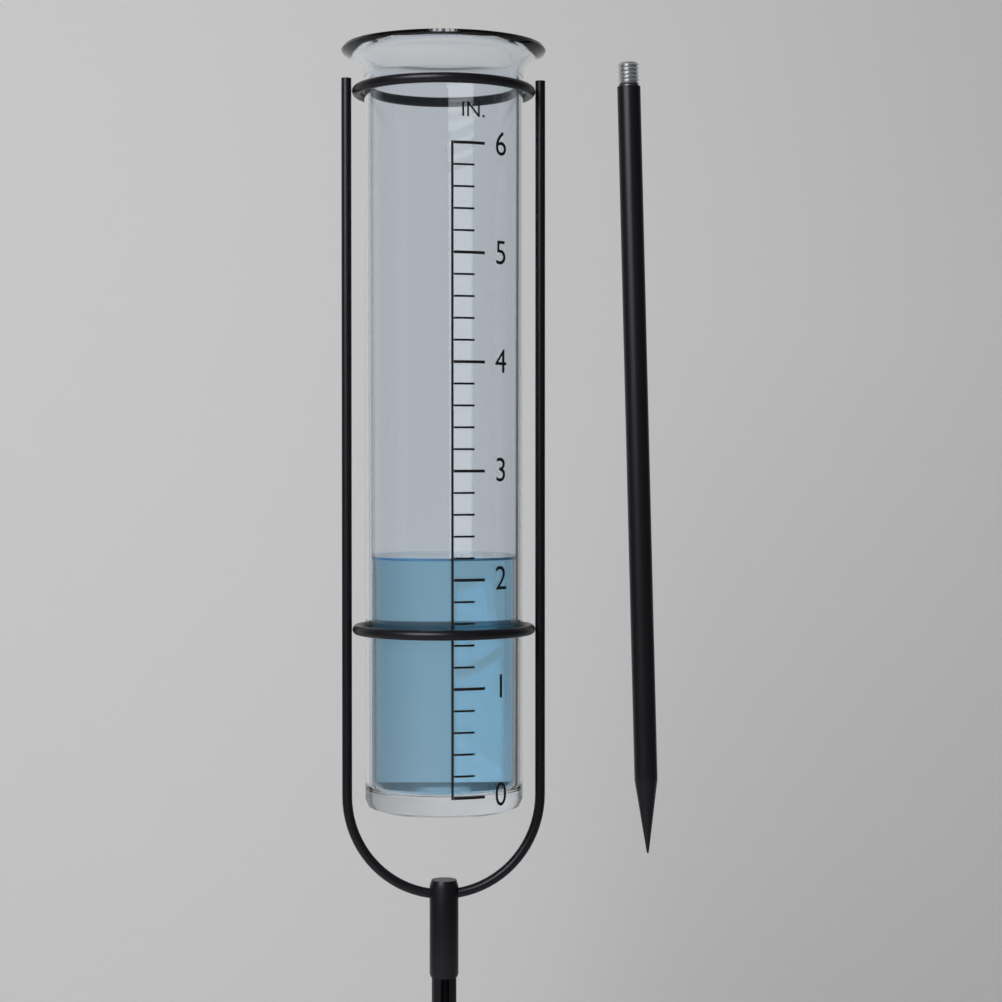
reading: 2.2 in
